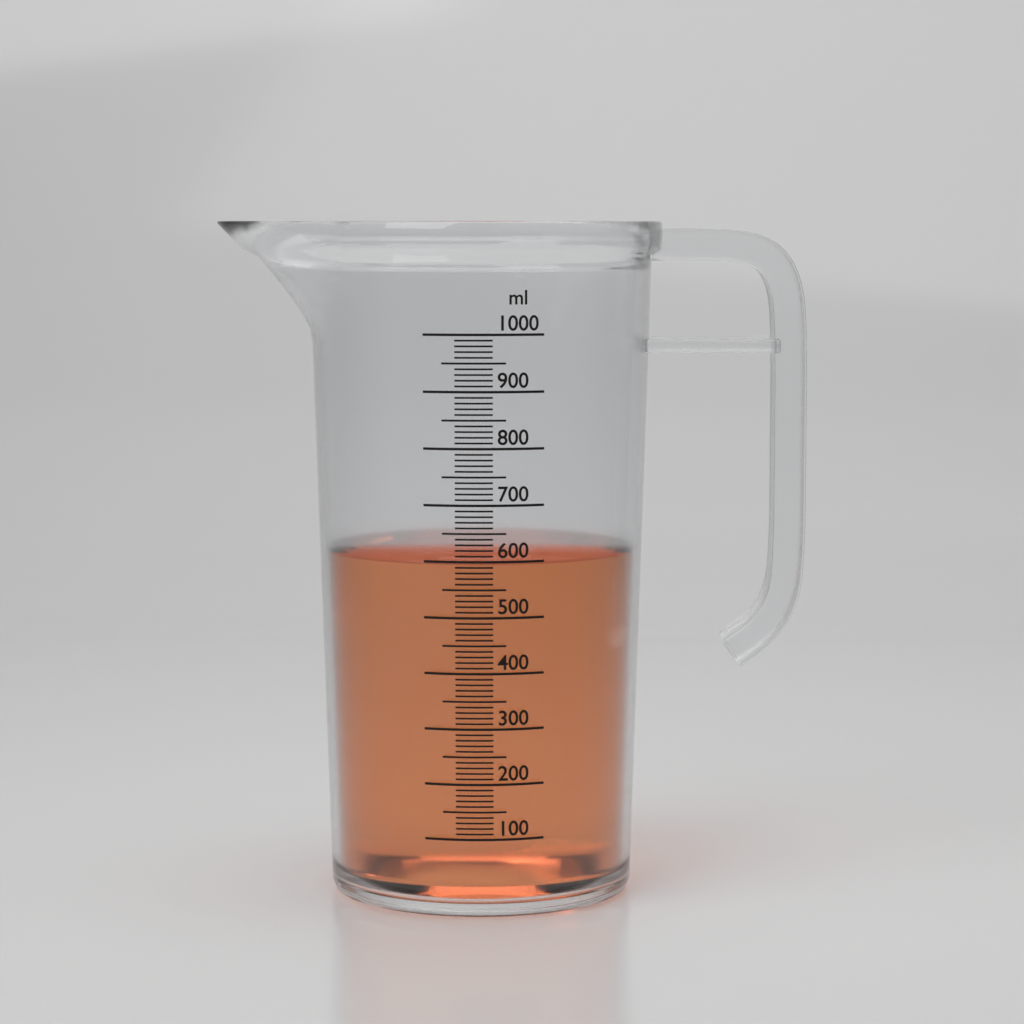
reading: 600 ml
